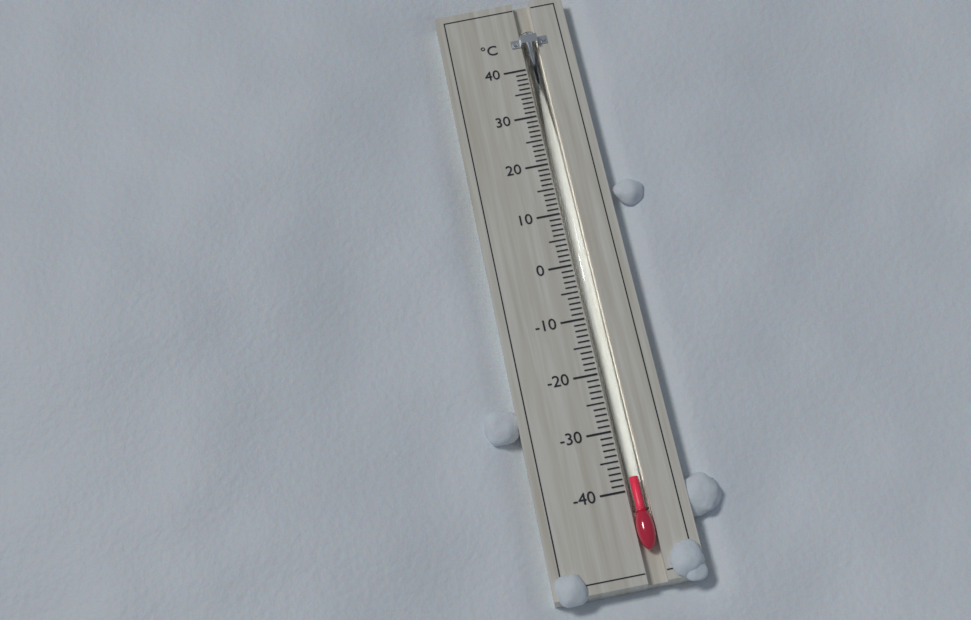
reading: -38 °C
